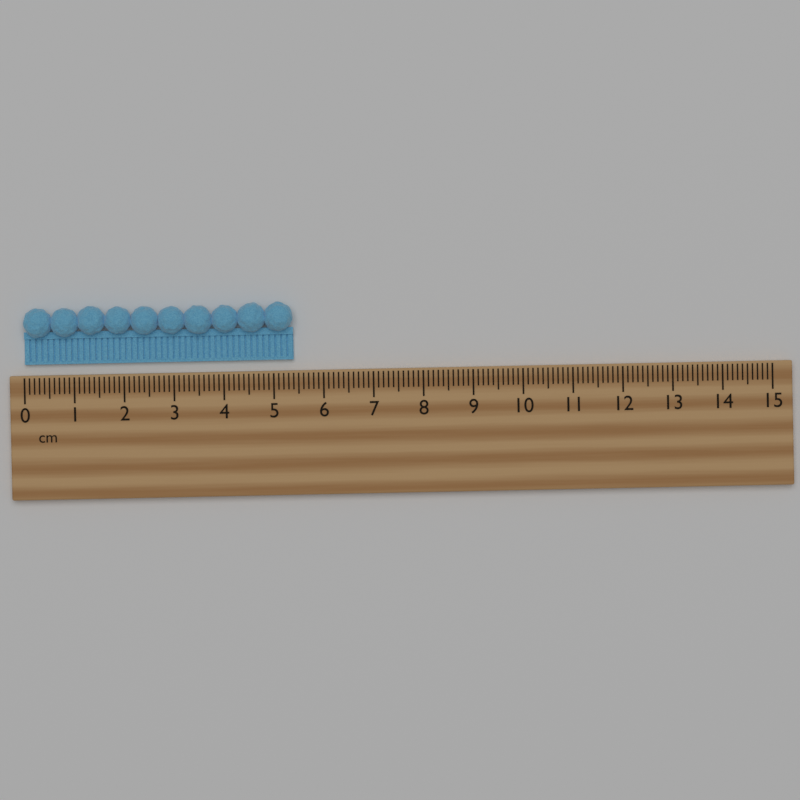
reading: 5.4 cm
